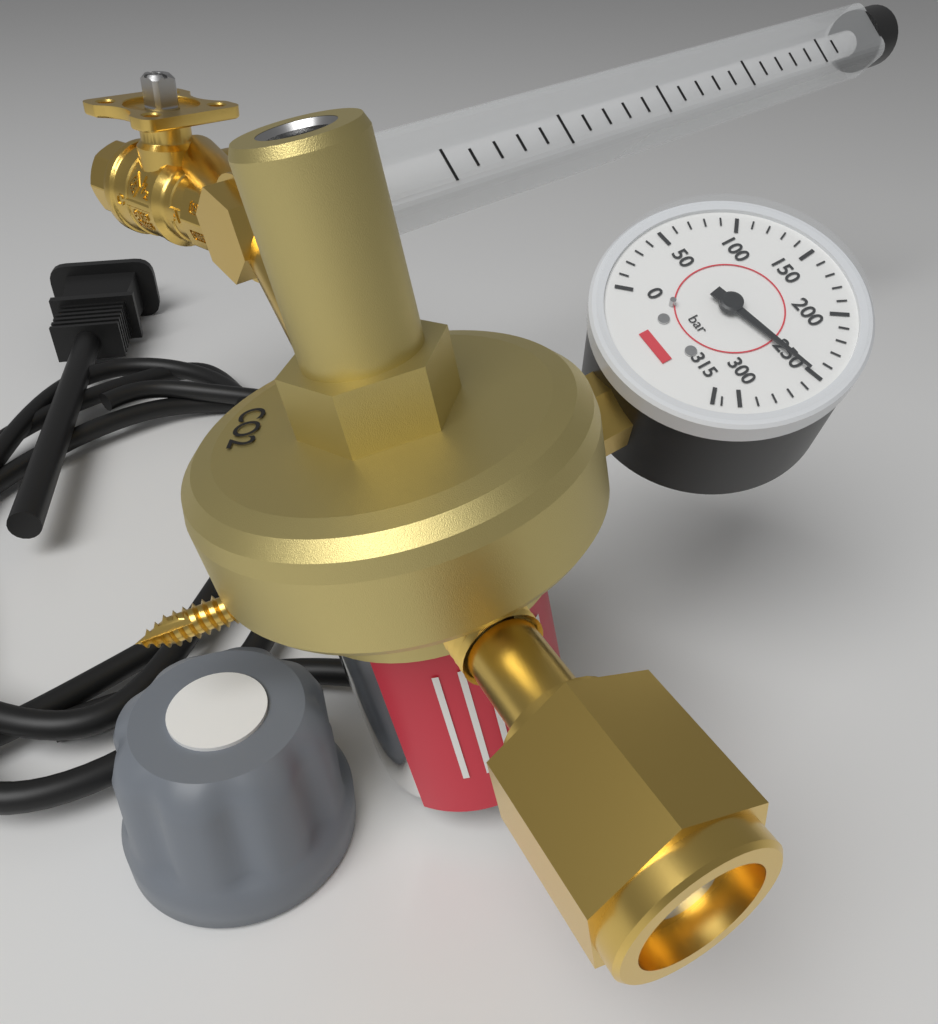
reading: 250 bar
